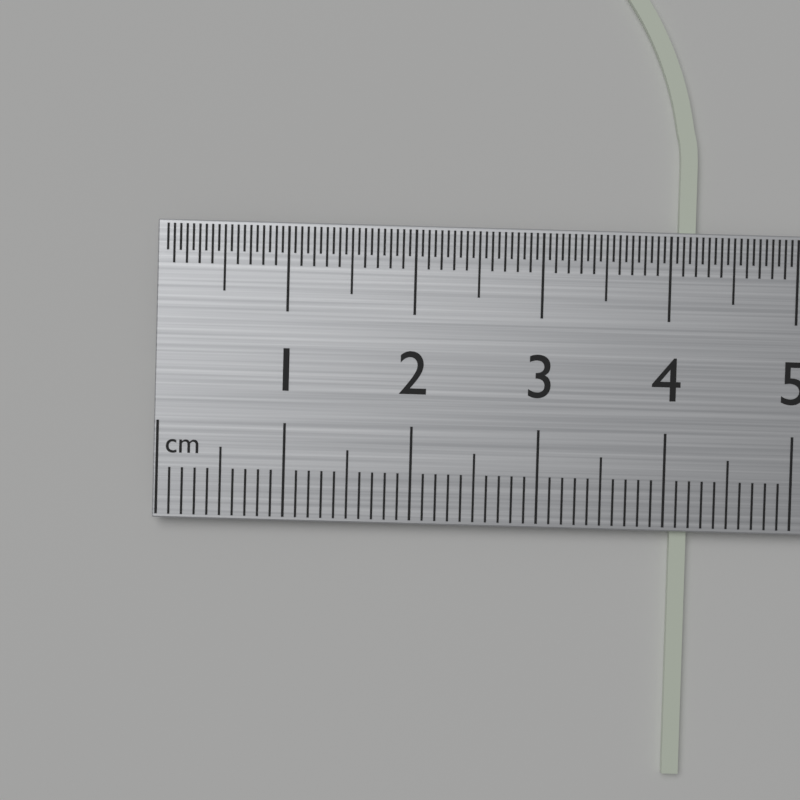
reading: 4.2 cm
